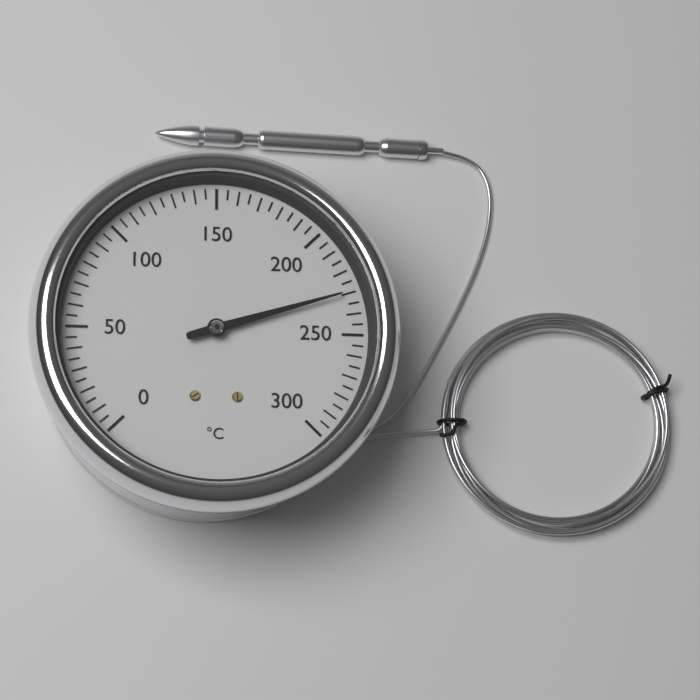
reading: 230 °C
